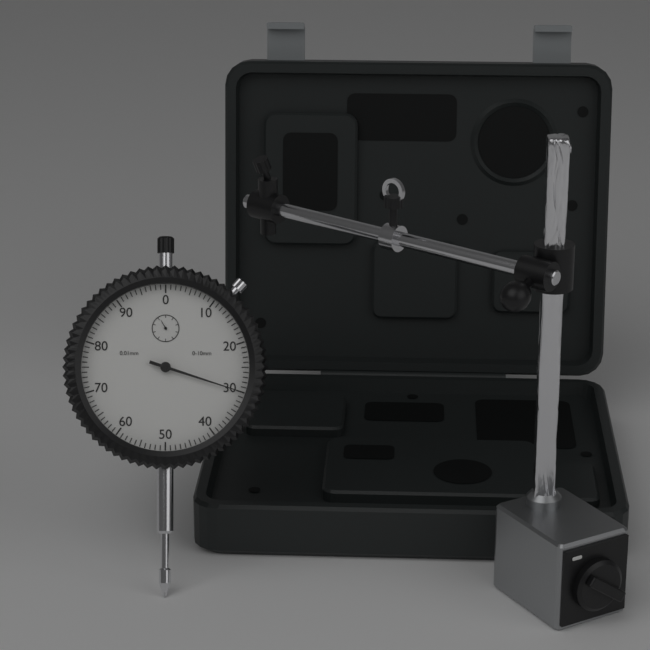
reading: 0.30 mm
